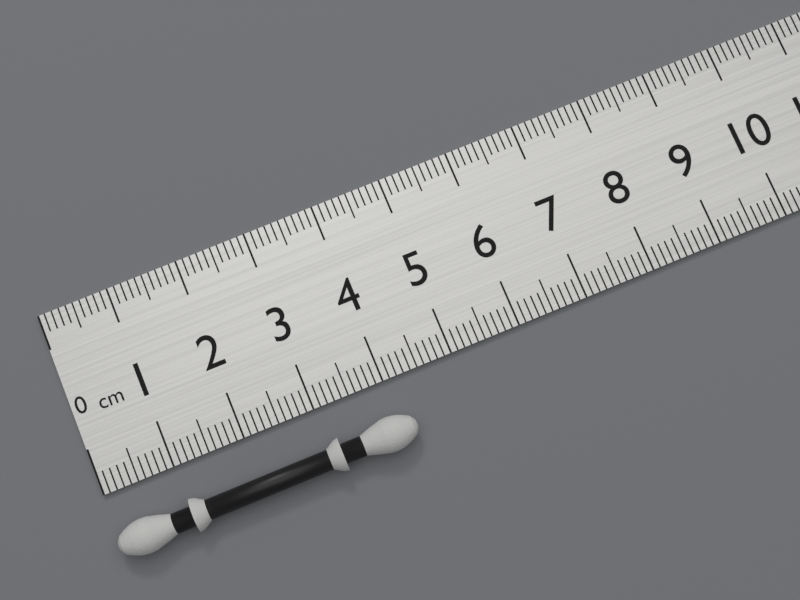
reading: 4.2 cm
